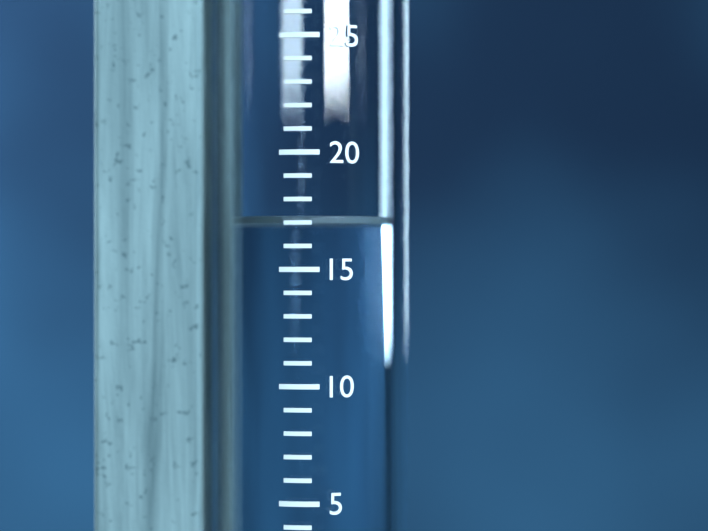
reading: 17.3 mm
